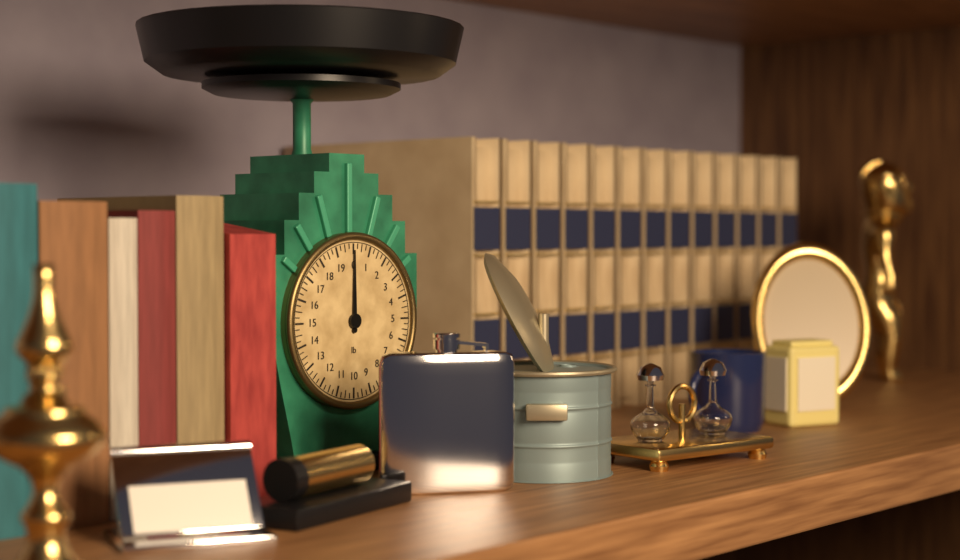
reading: 0.00 lb
